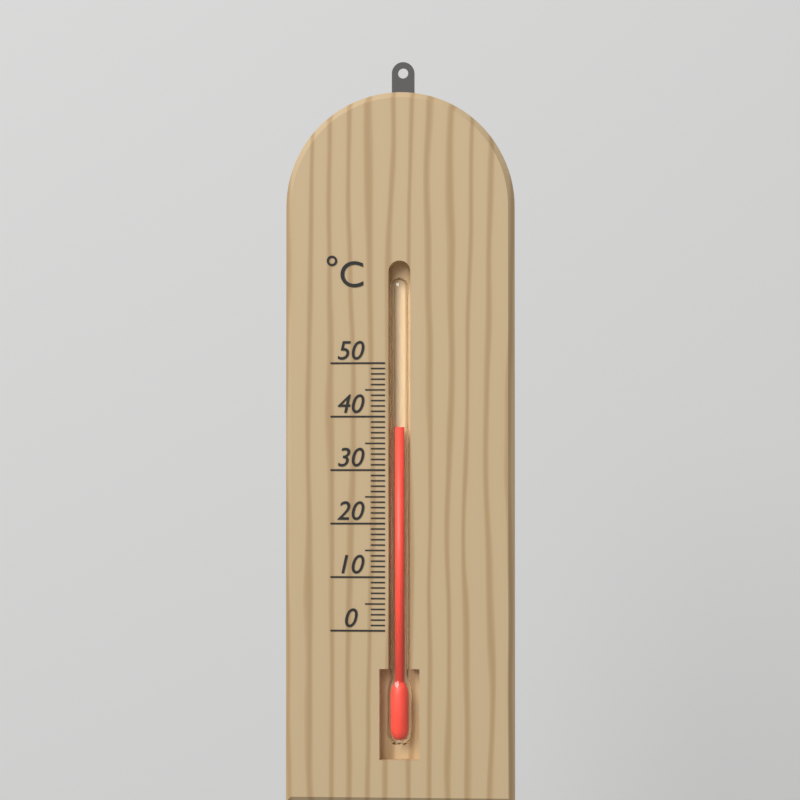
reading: 38 °C
